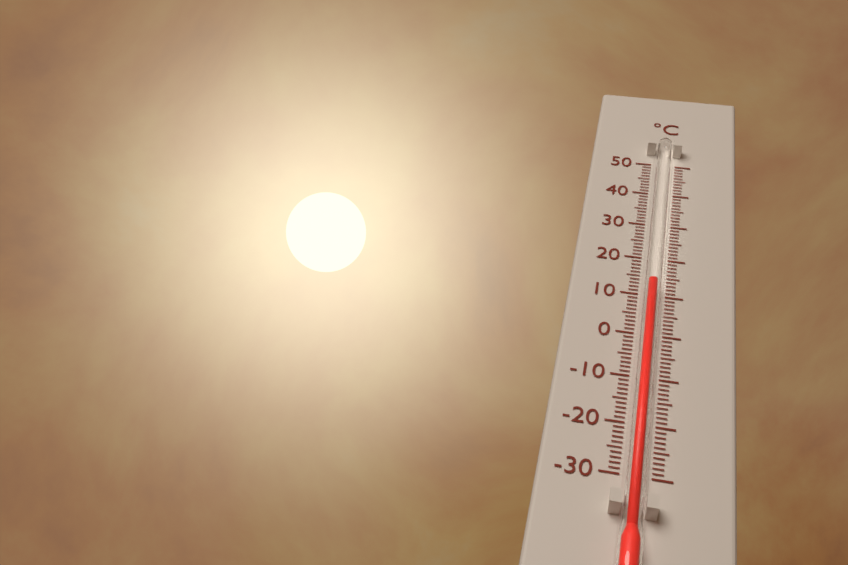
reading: 12 °C
